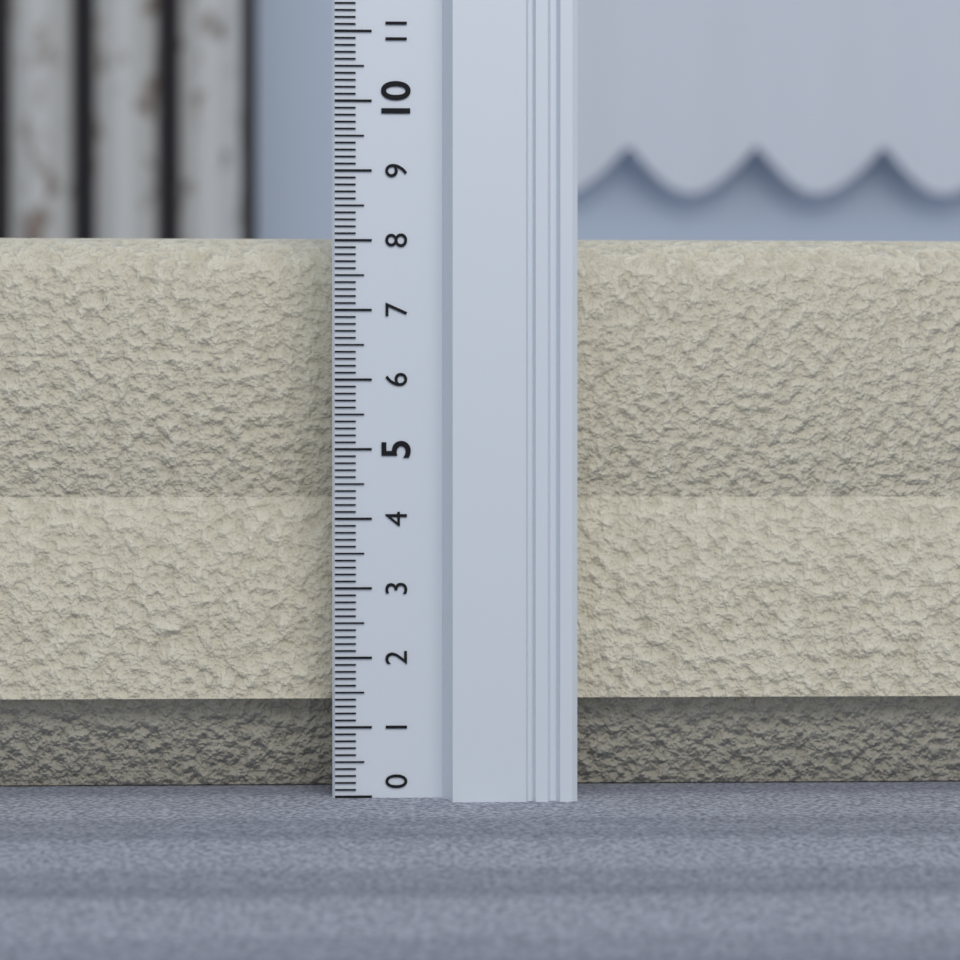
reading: 8.2 (no unit)
